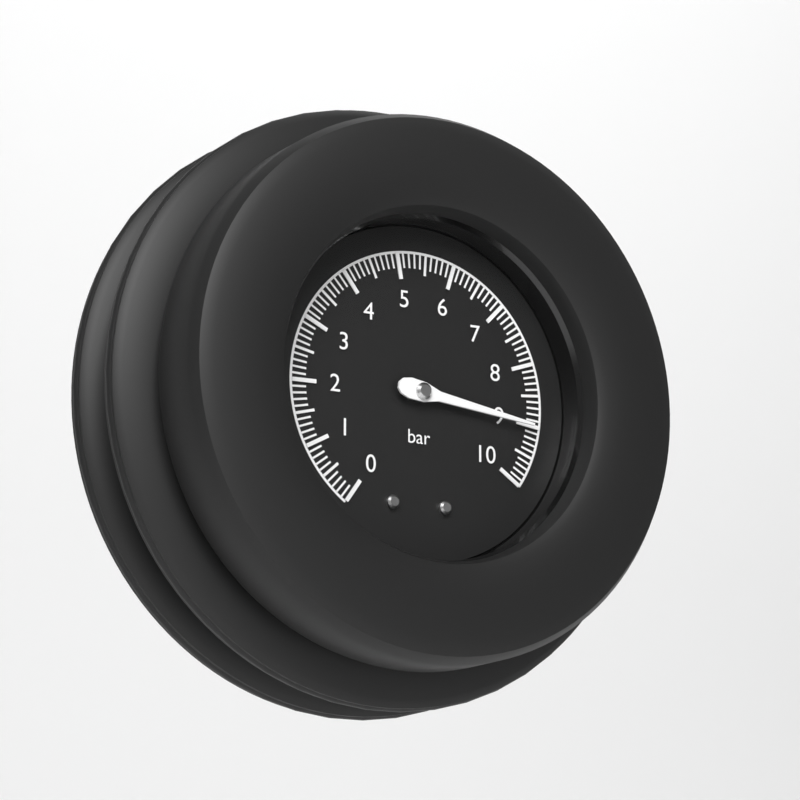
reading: 9.0 bar
